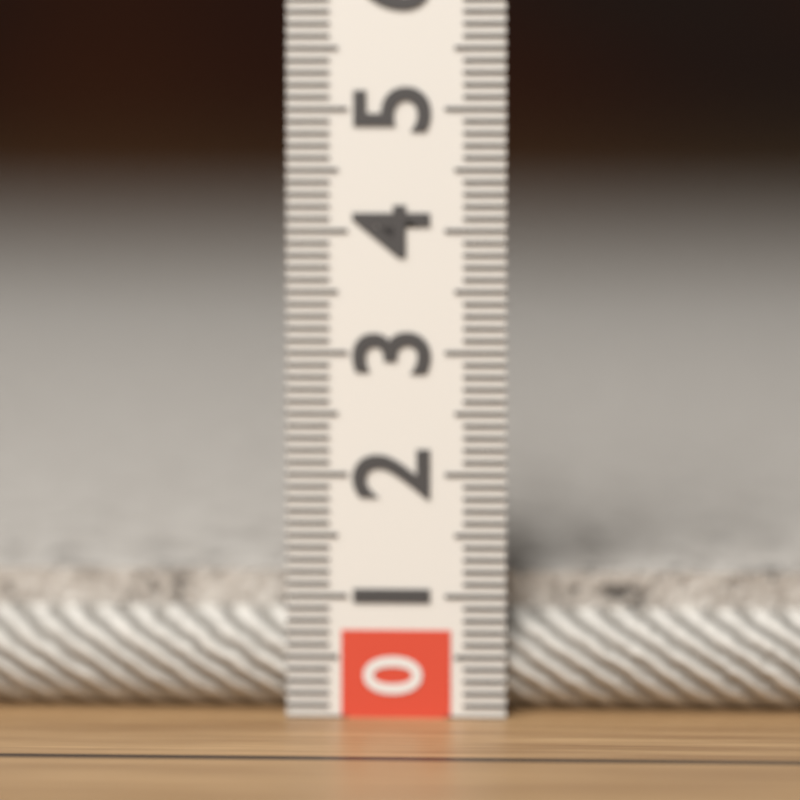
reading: 1.2 (no unit)
